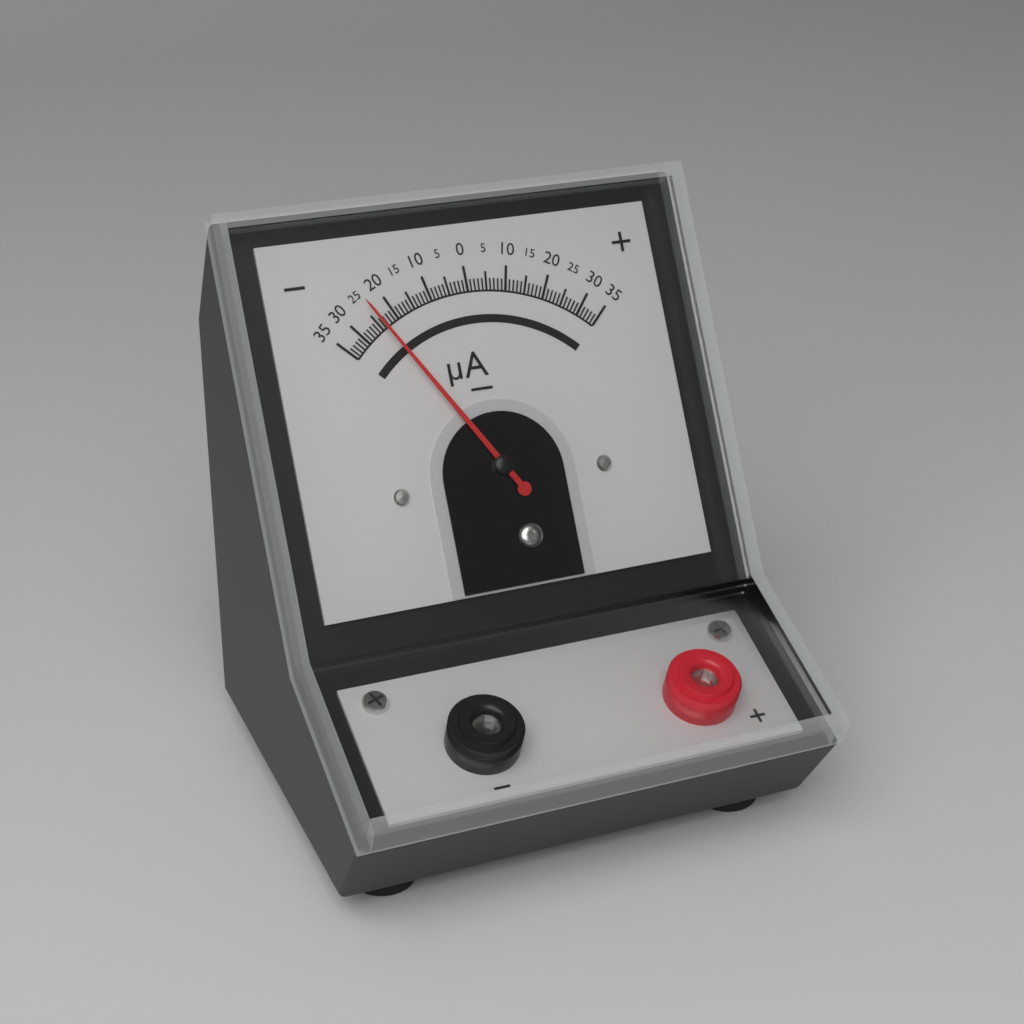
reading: -24 µA
